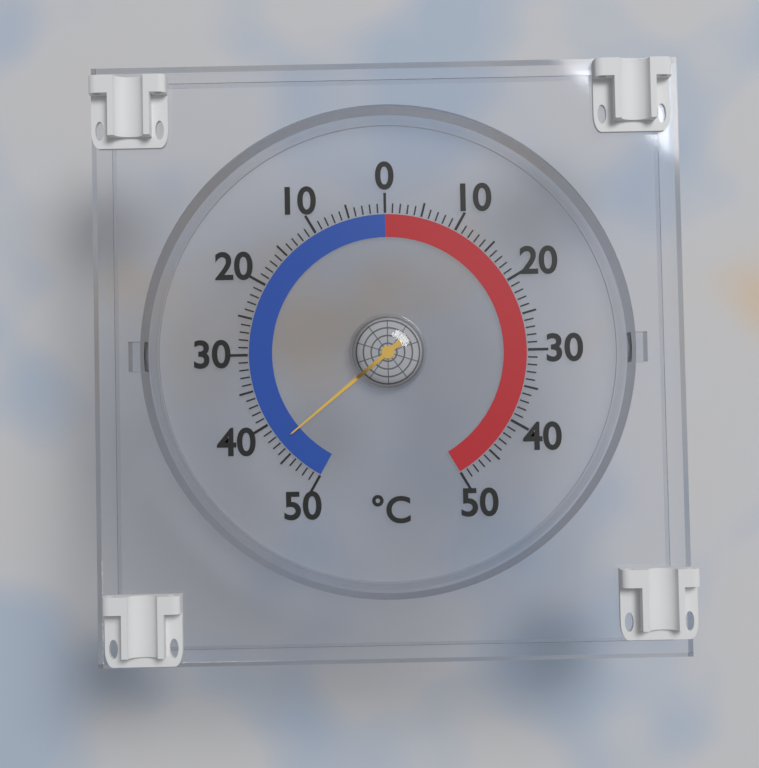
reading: -43 °C
